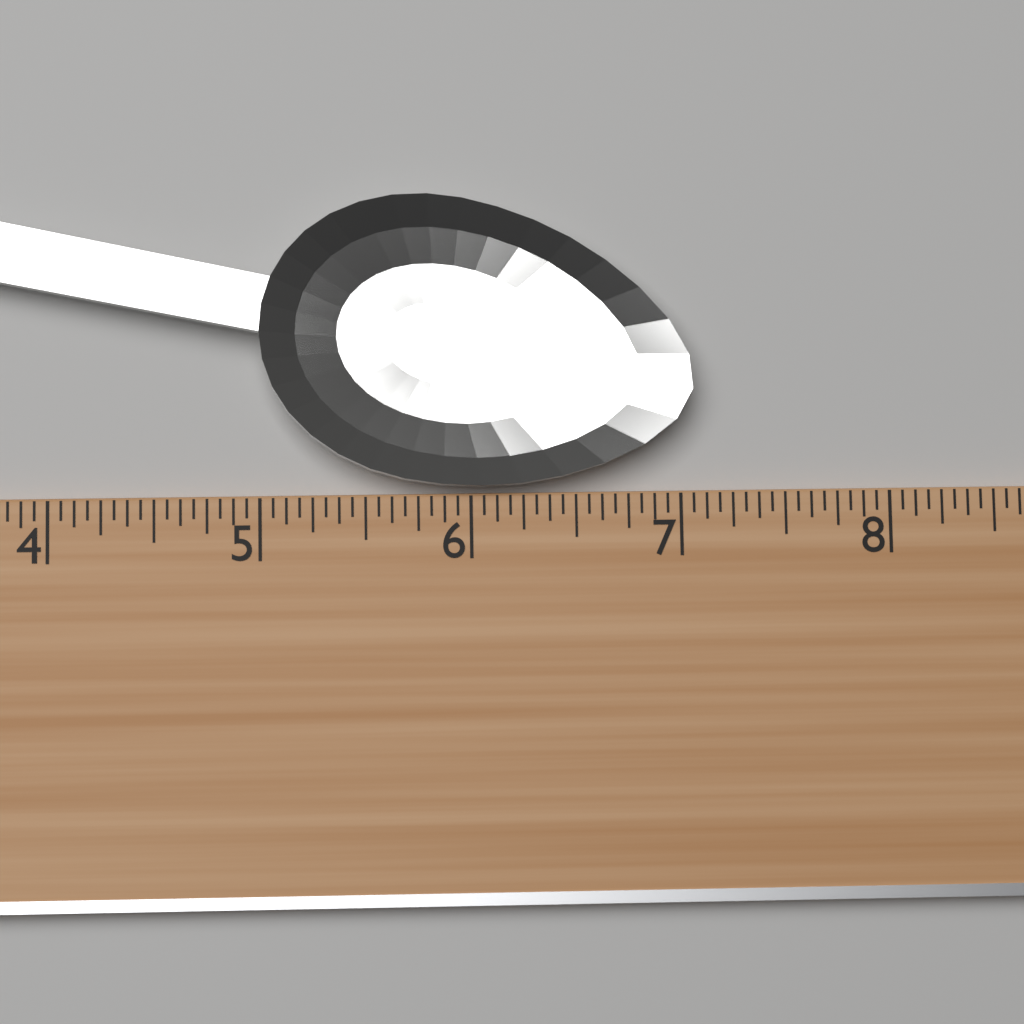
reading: 7.0625 (no unit)
